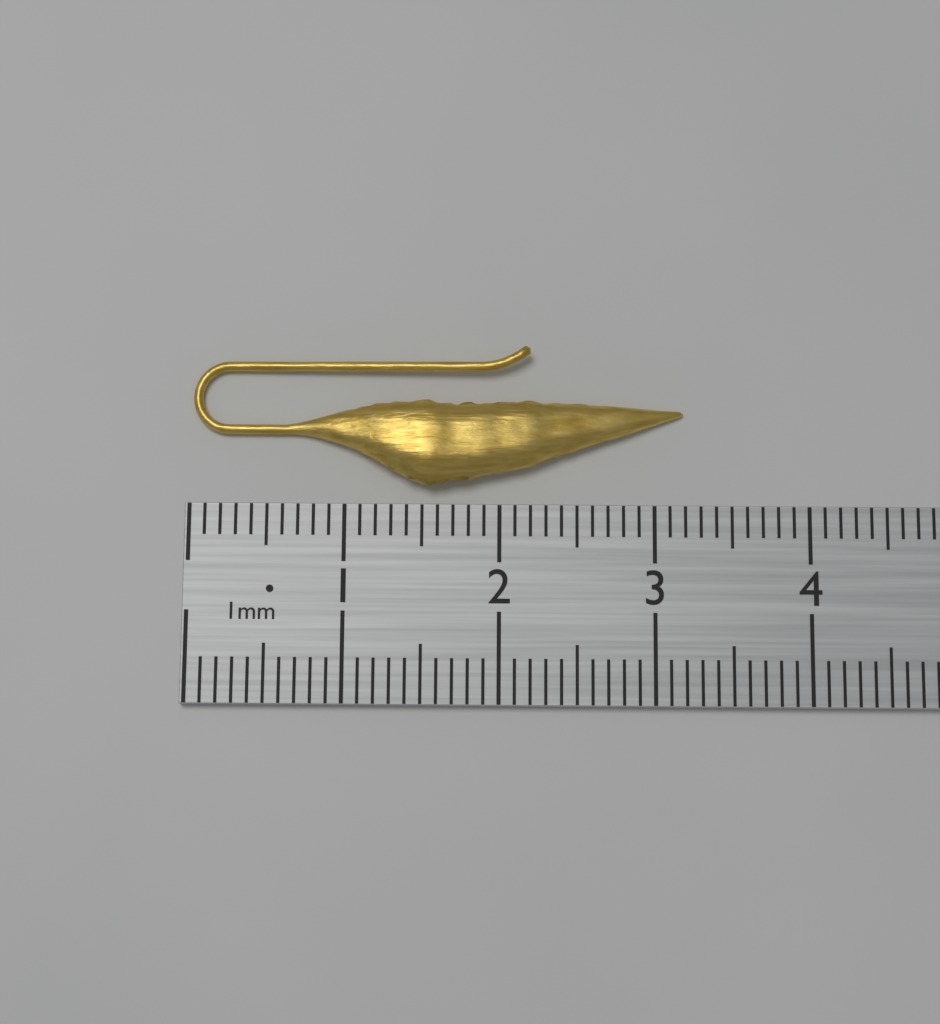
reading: 3.2 cm
